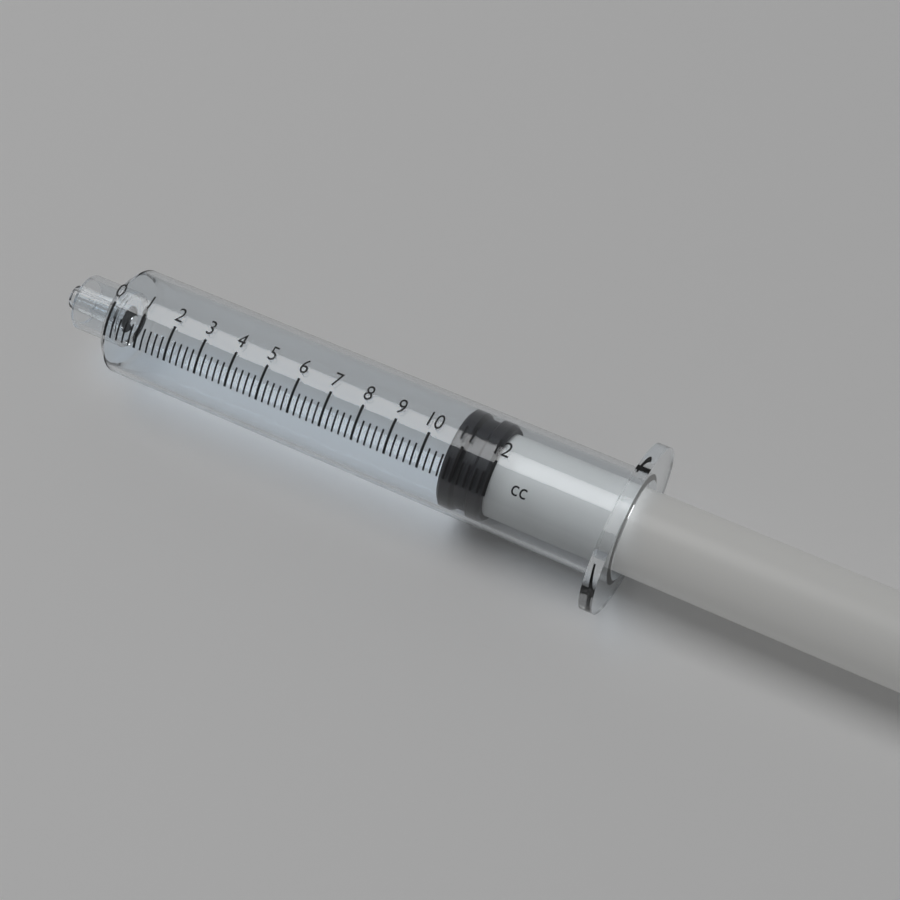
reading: 10.6 cc
